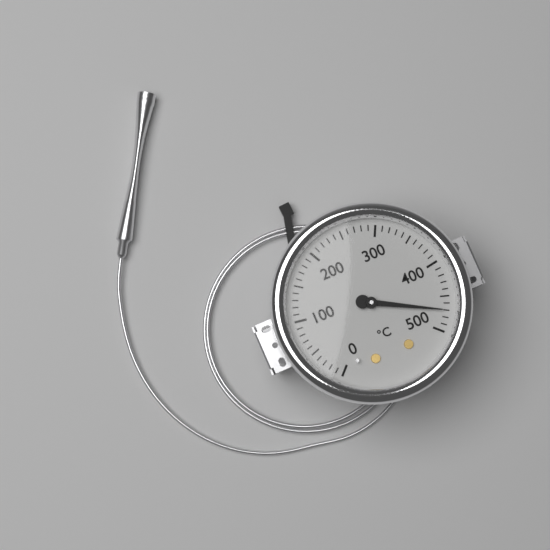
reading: 470 °C
